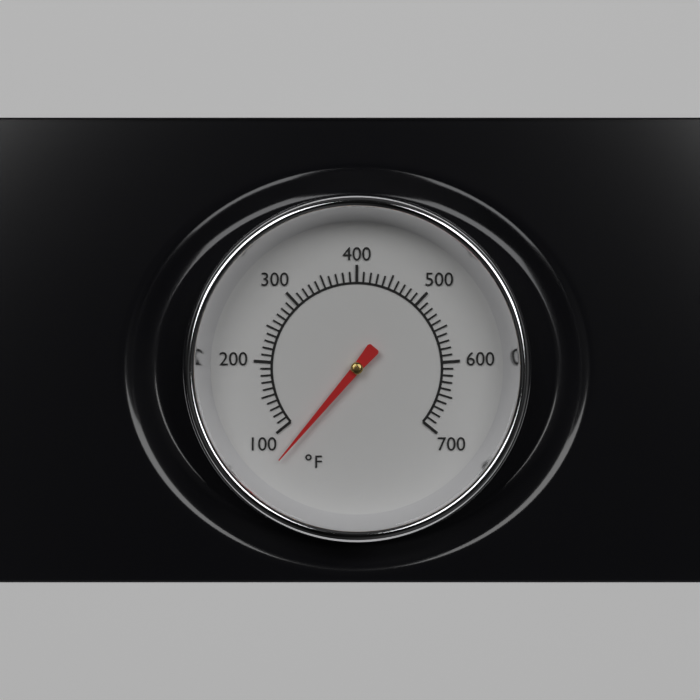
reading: 75 °F
